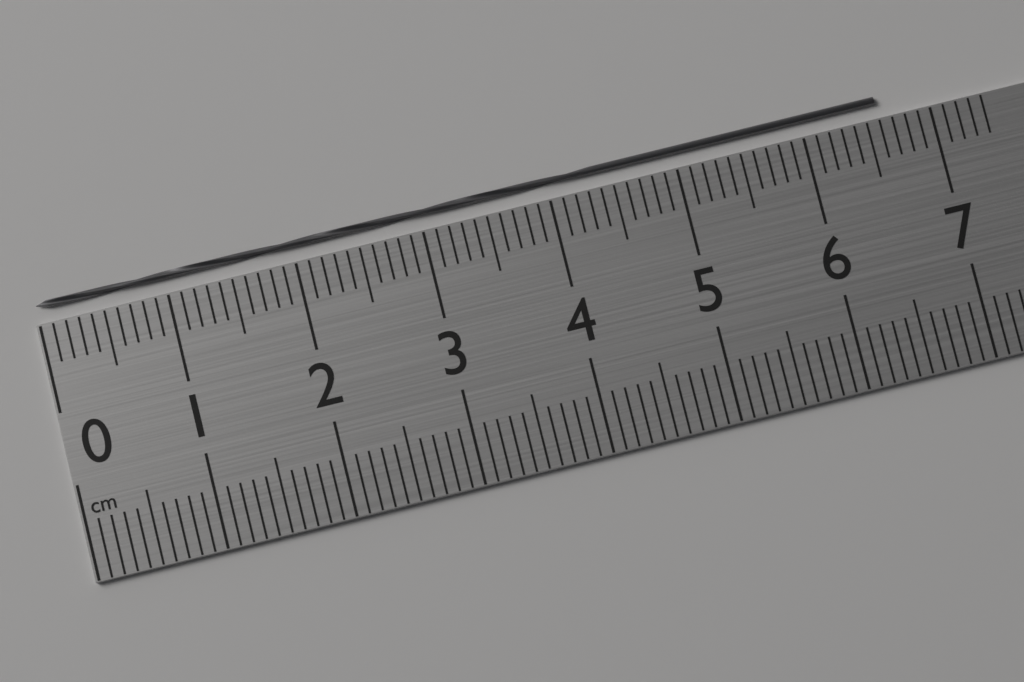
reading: 6.6 cm
